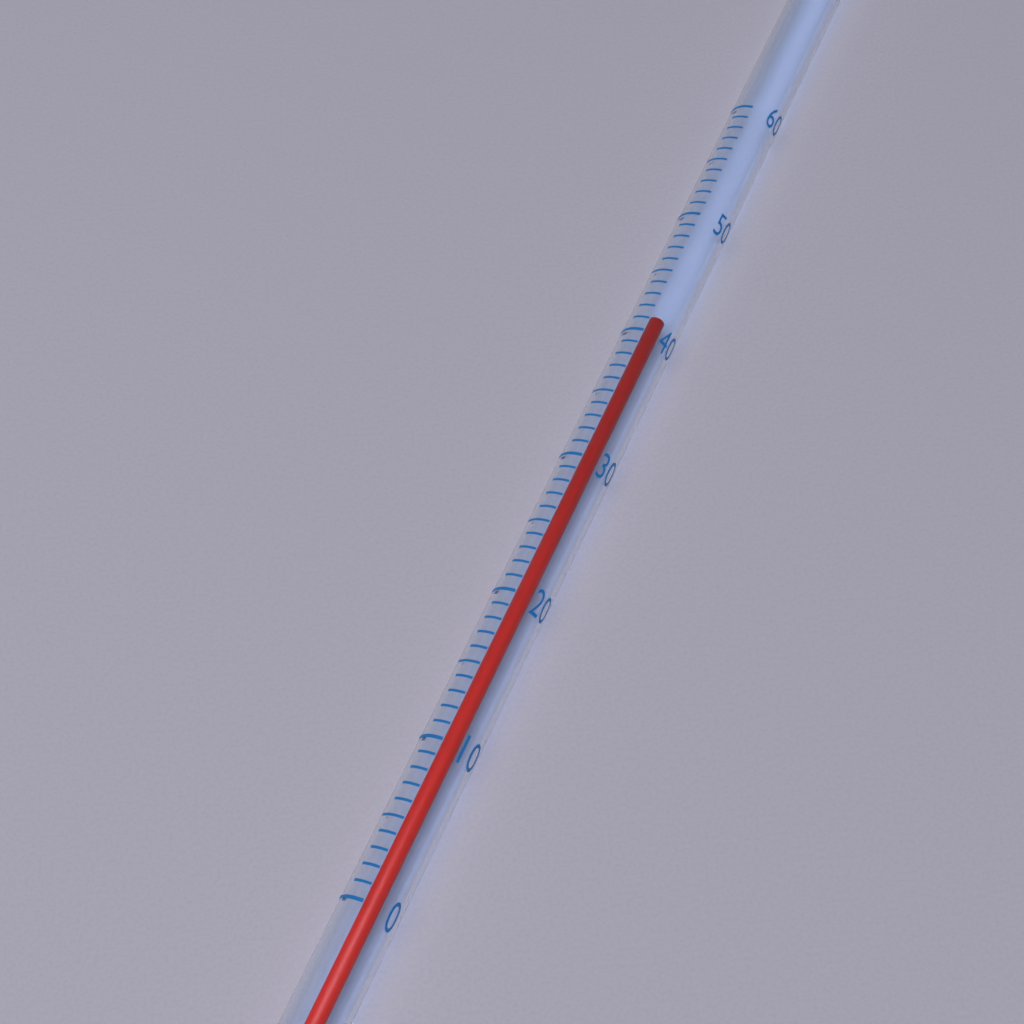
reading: 42 (no unit)
